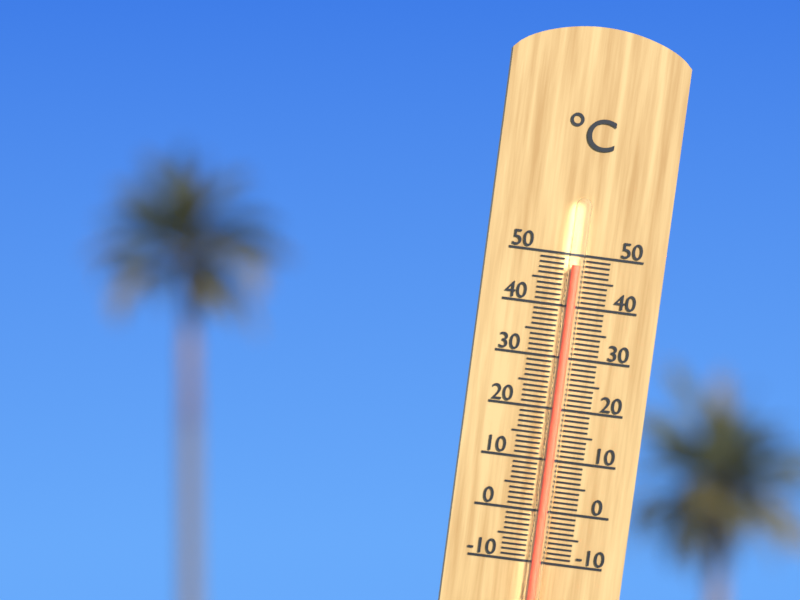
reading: 48 °C
